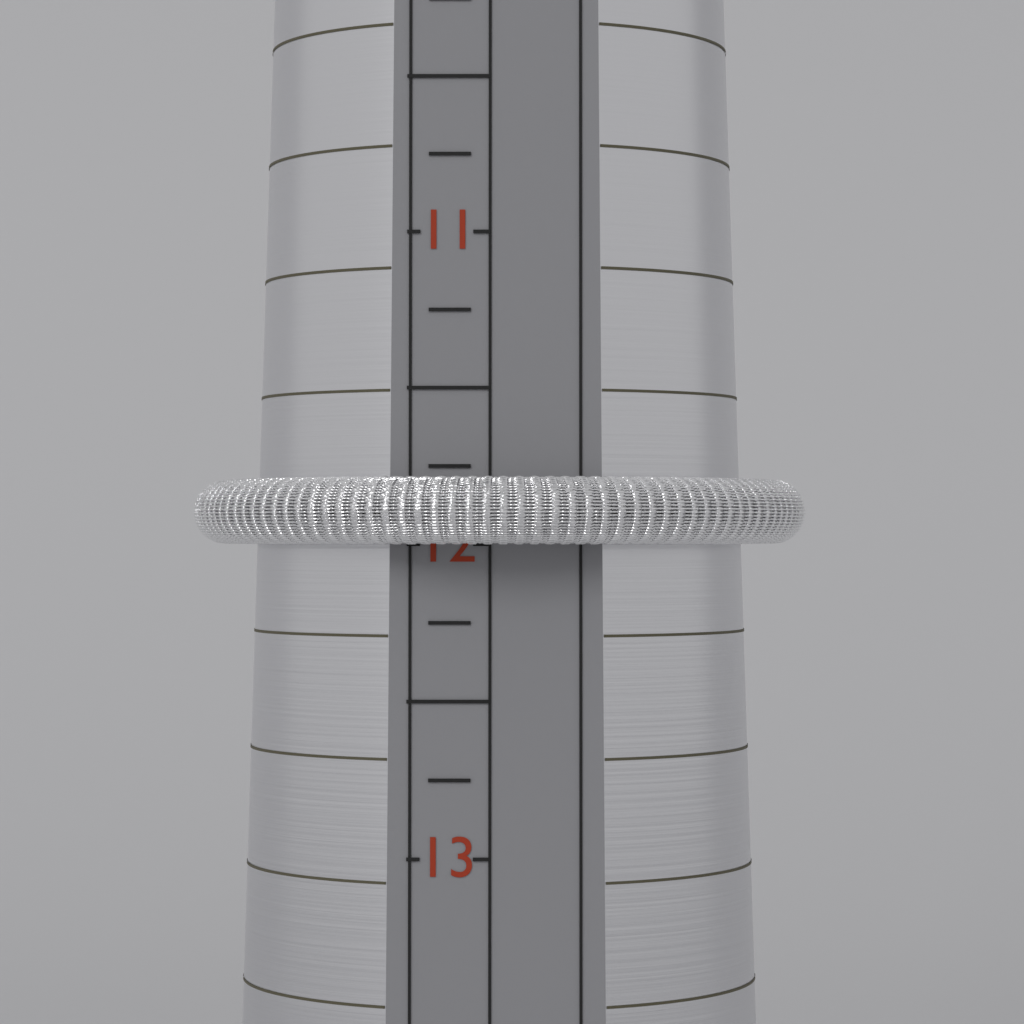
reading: 12.00 (no unit)
